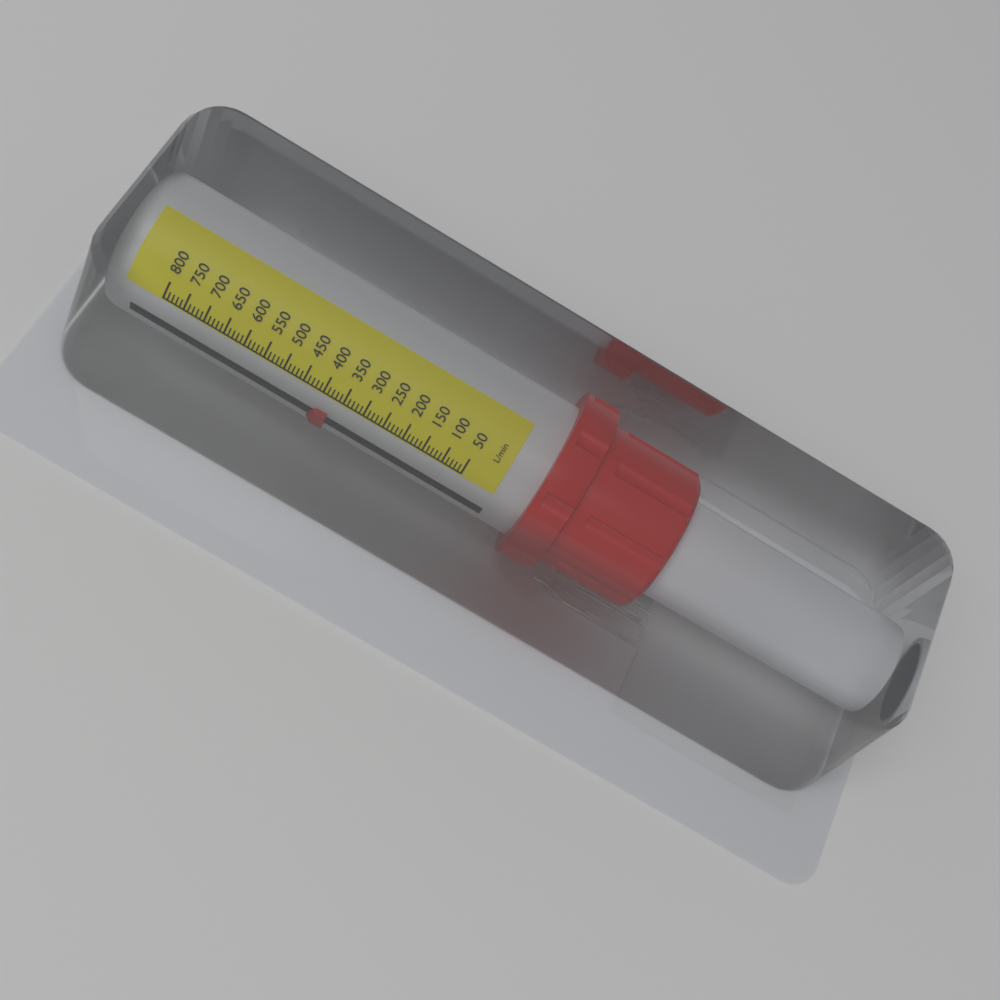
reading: 370 L/min
